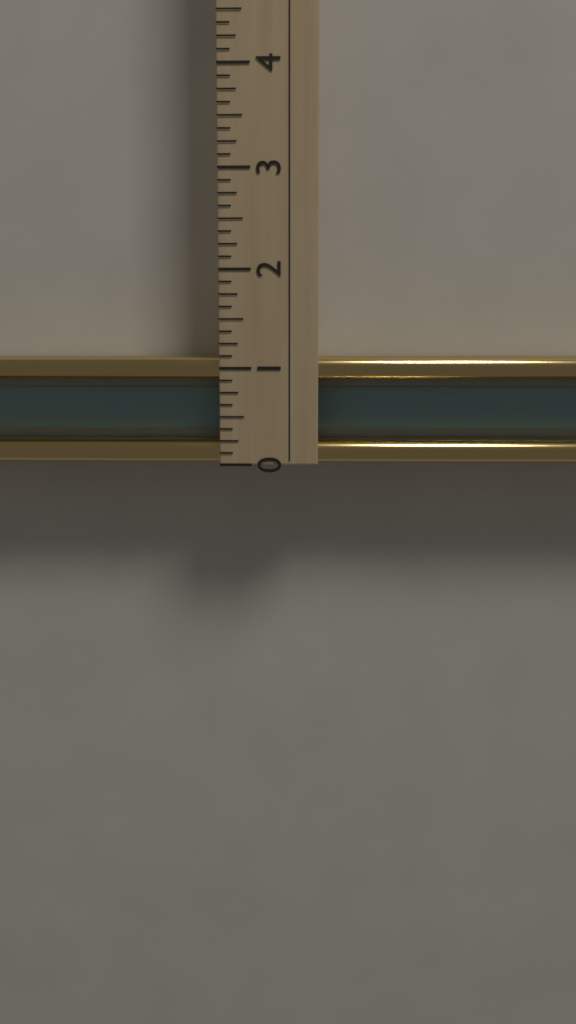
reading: 1.125 in
